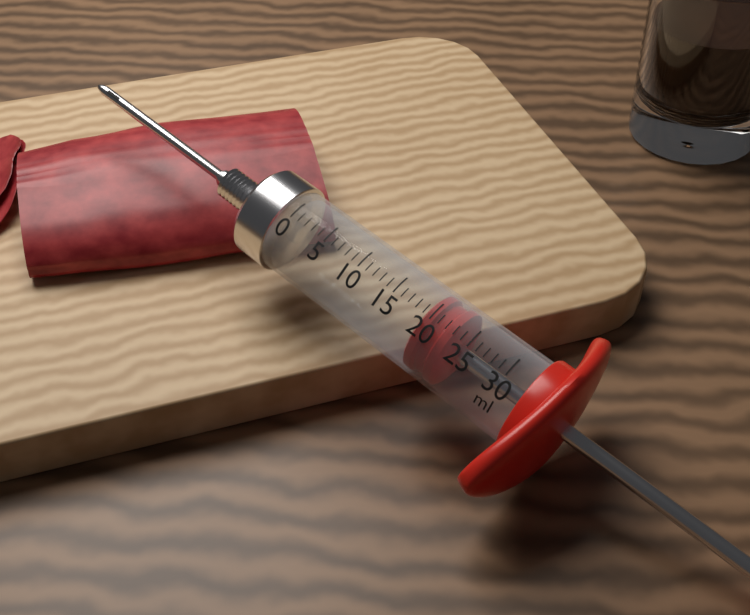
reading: 19 ml
